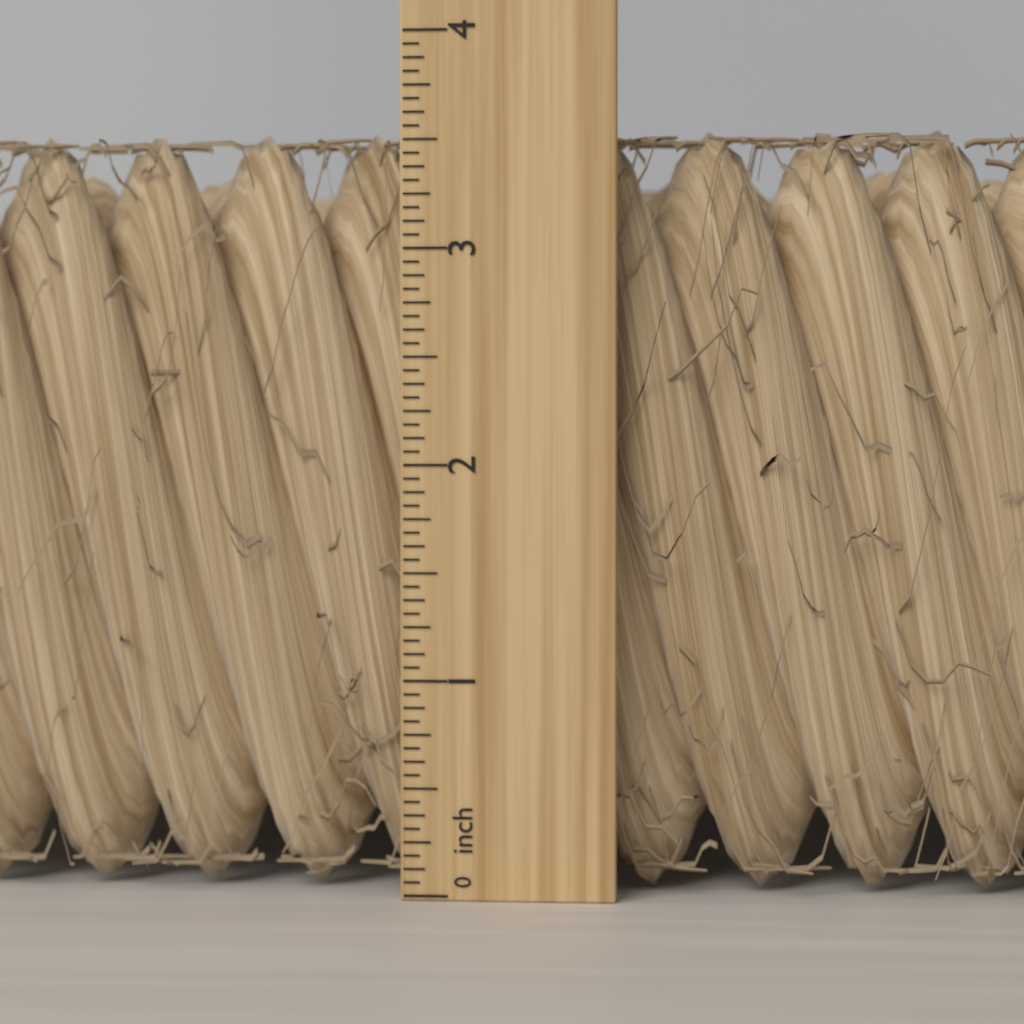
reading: 3.5625 inch
